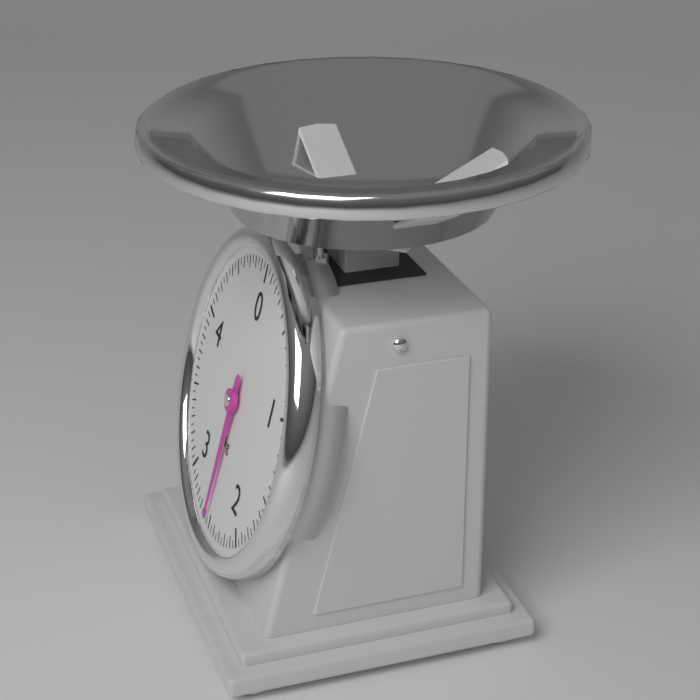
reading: 2.55 kg
